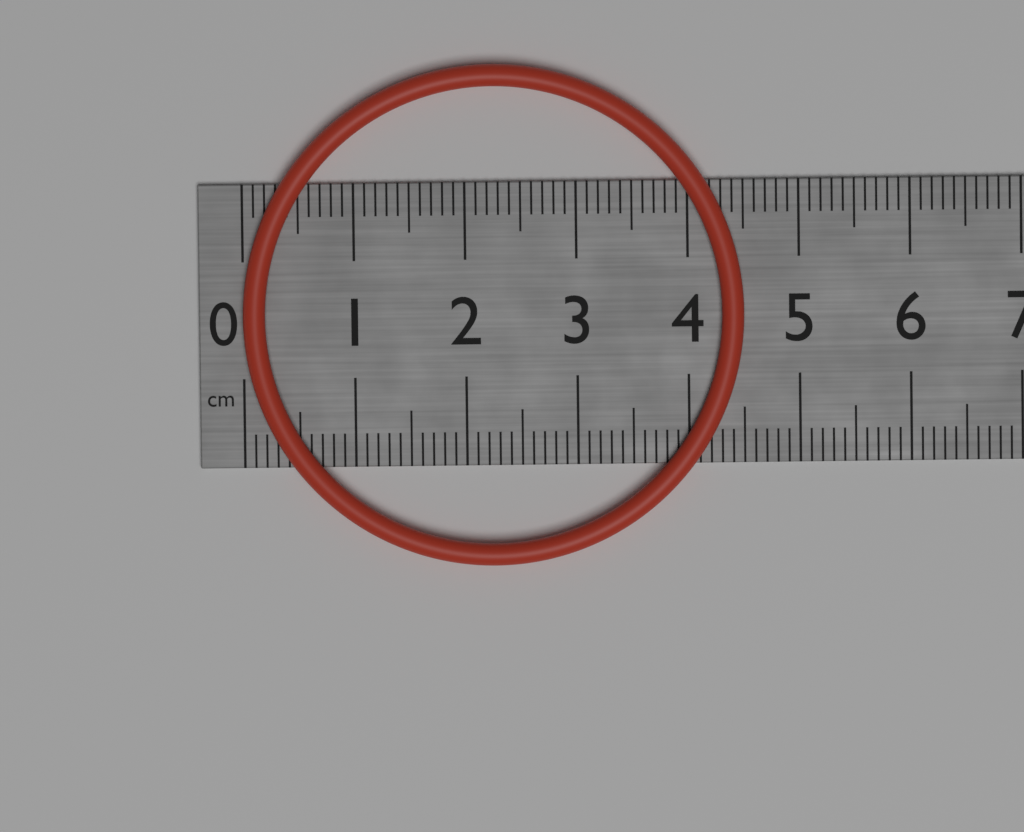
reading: 4.5 cm
